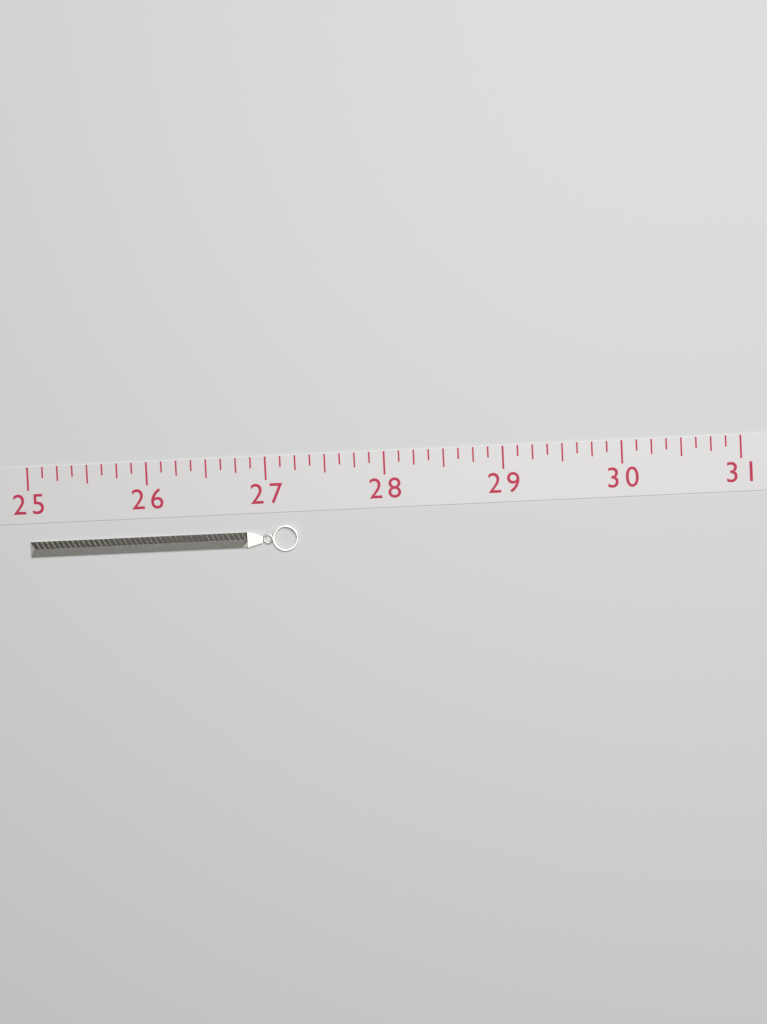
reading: 27.250 (no unit)
